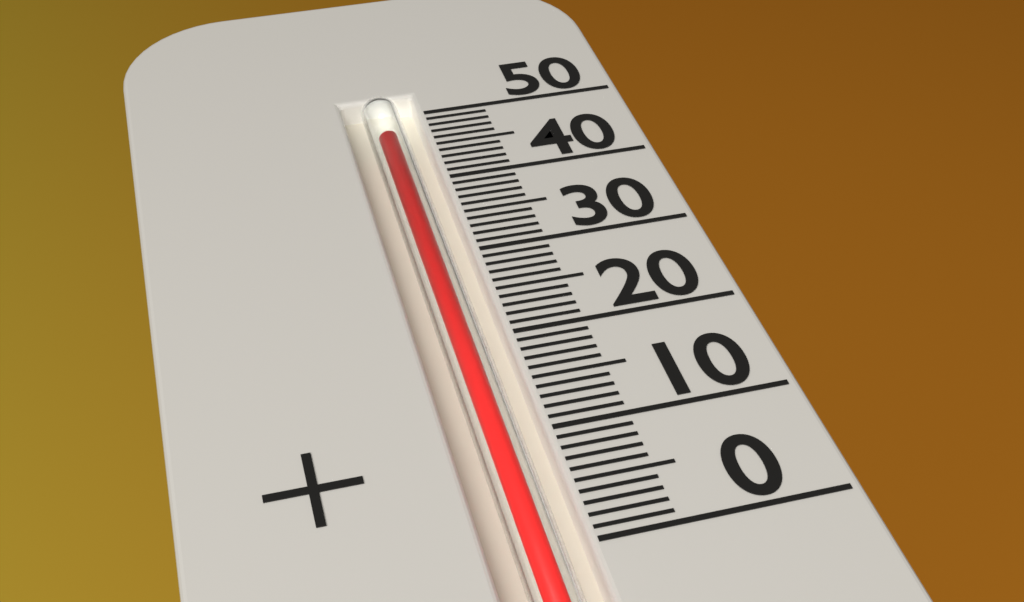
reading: 47 (no unit)
